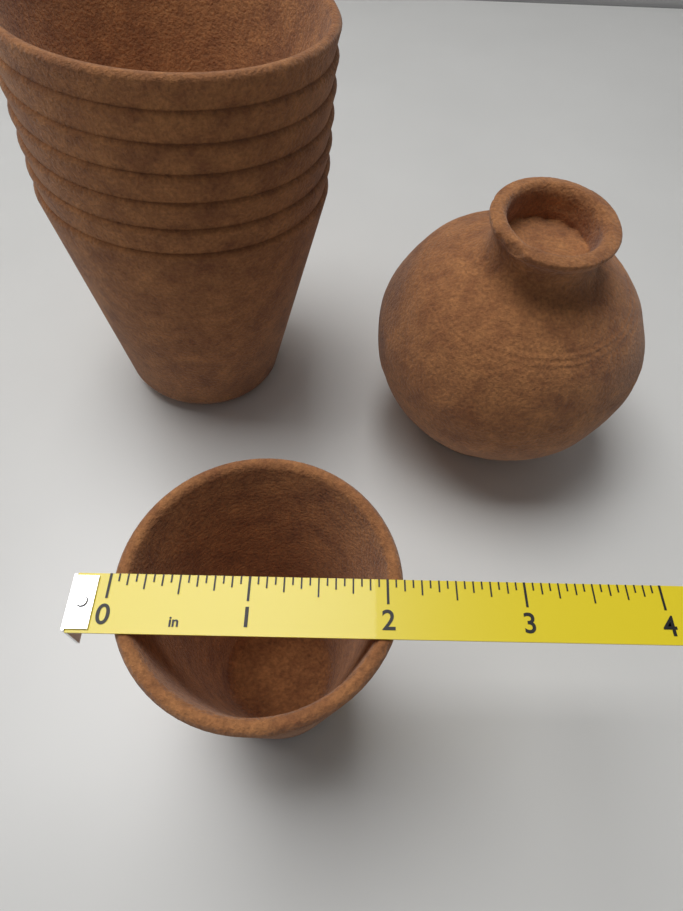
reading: 2.1250 in
